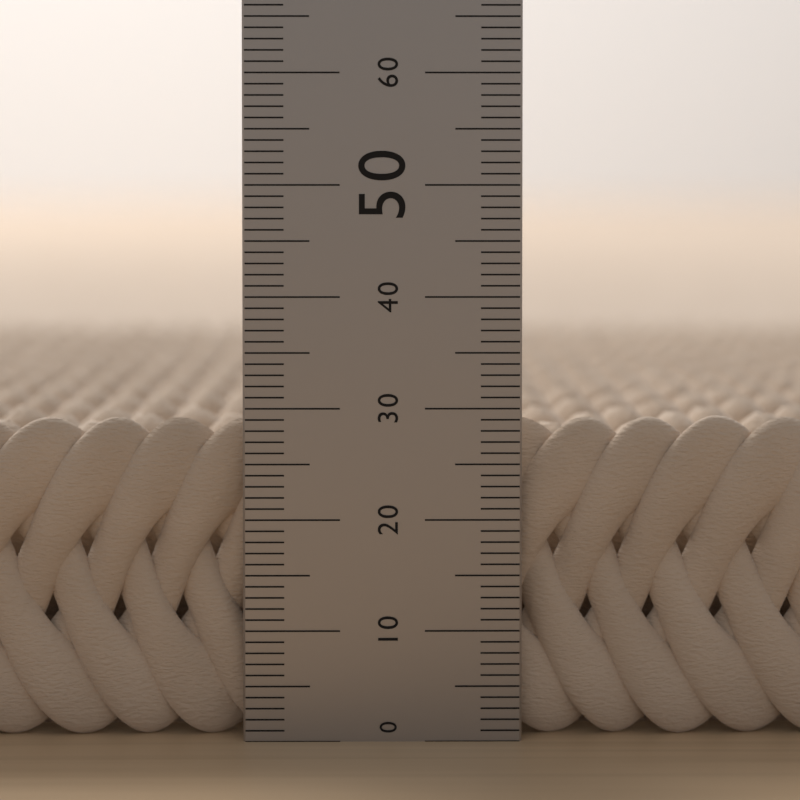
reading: 29 (no unit)
